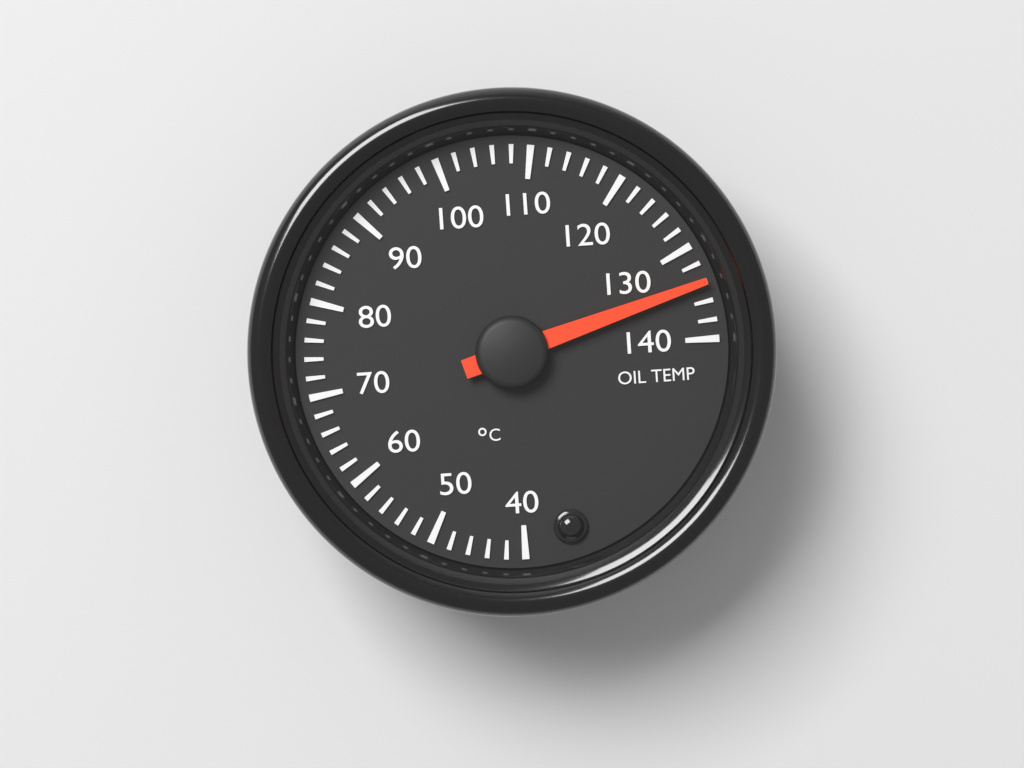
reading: 134 °C
